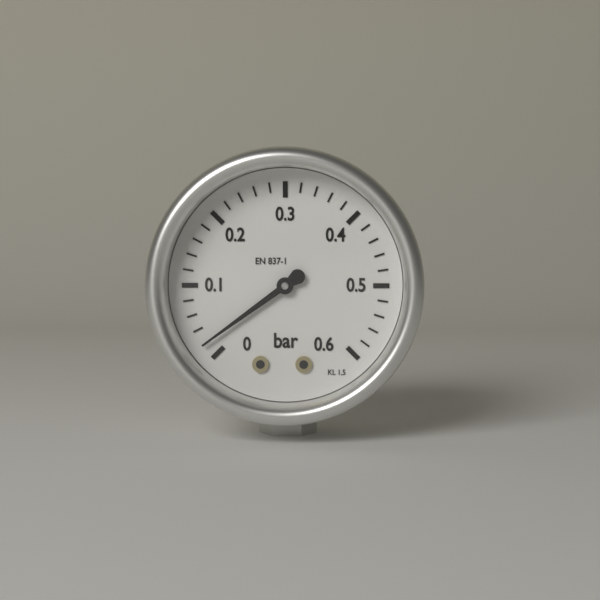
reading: 0.02 bar
